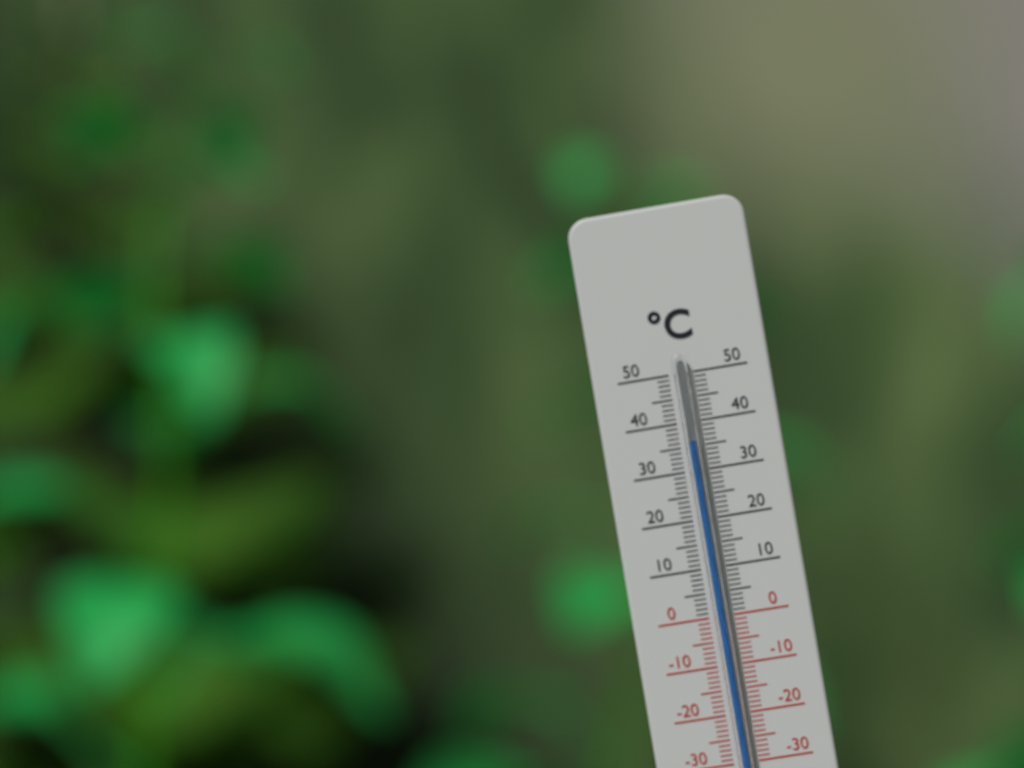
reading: 36 °C
